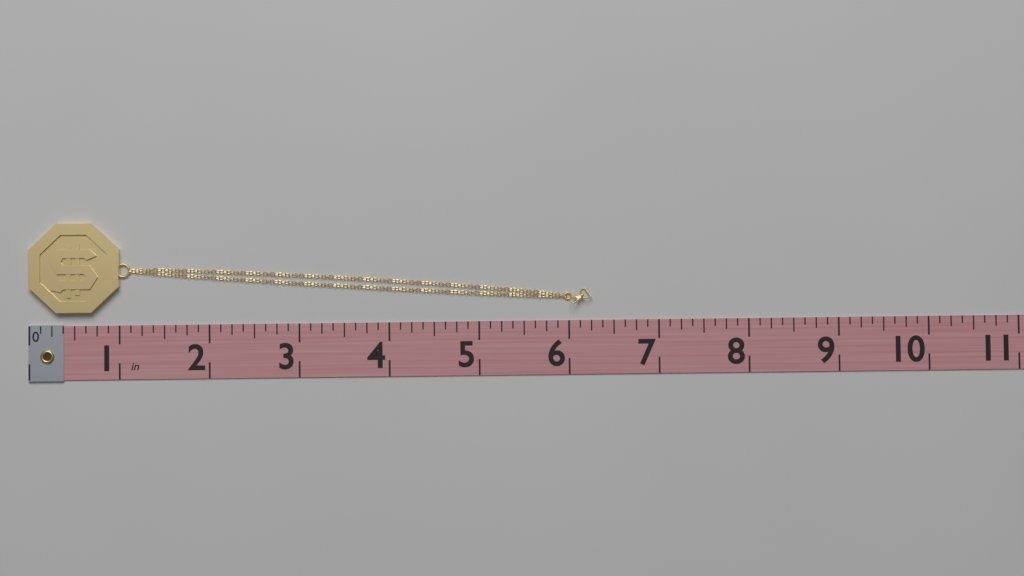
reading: 6.250 in
